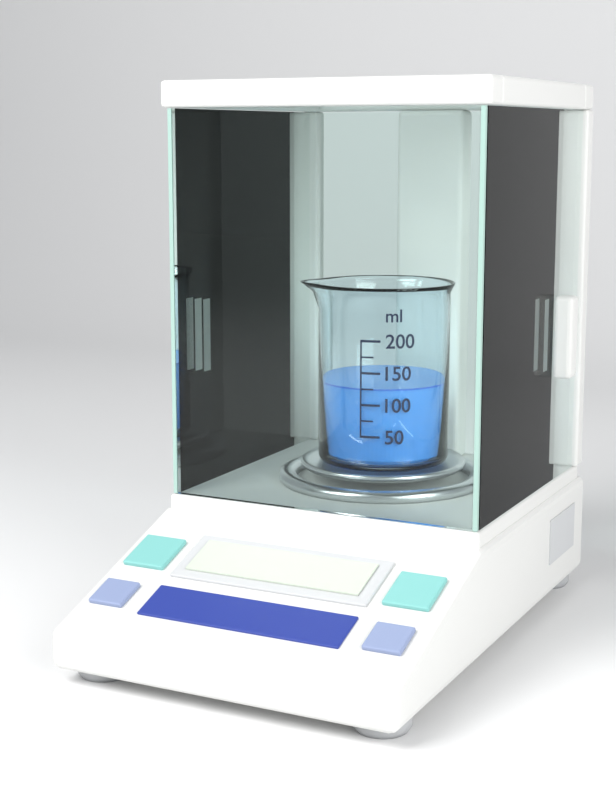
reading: 125 ml
